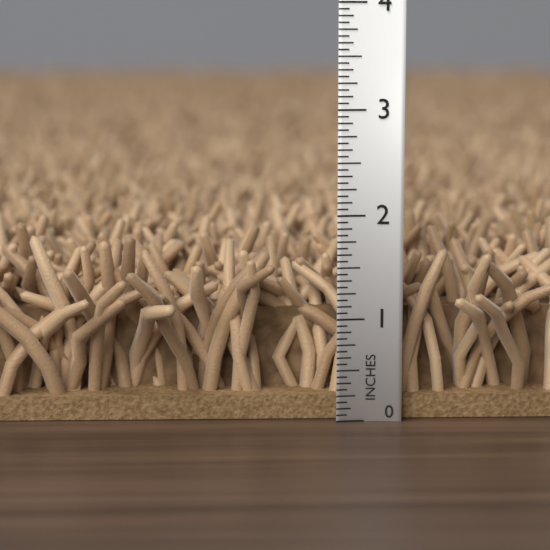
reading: 1.8125 in
